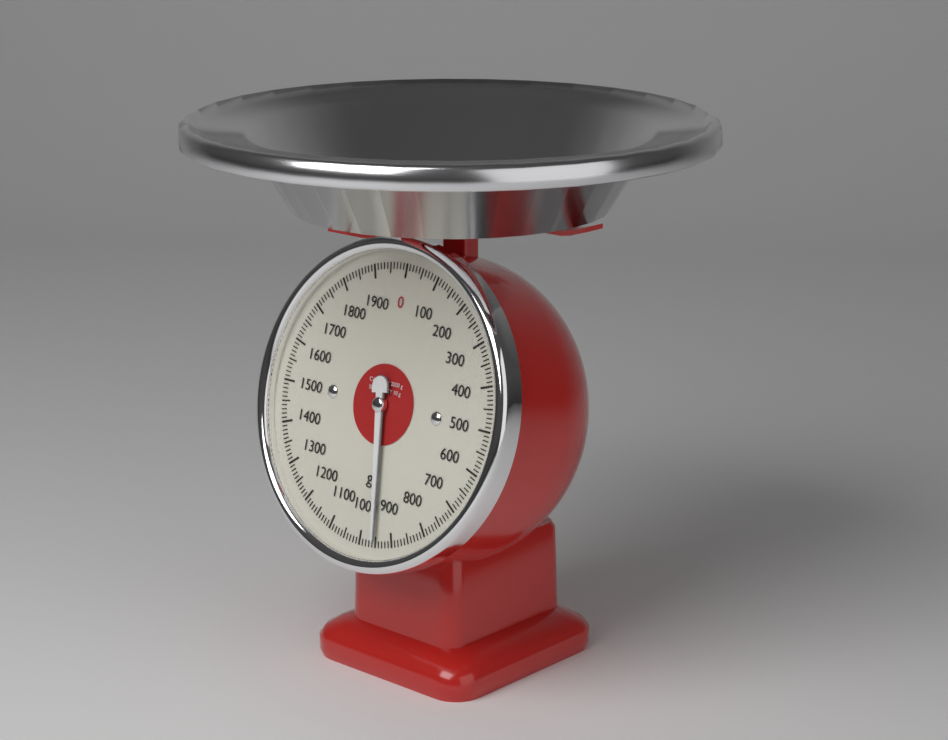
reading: 950 g
